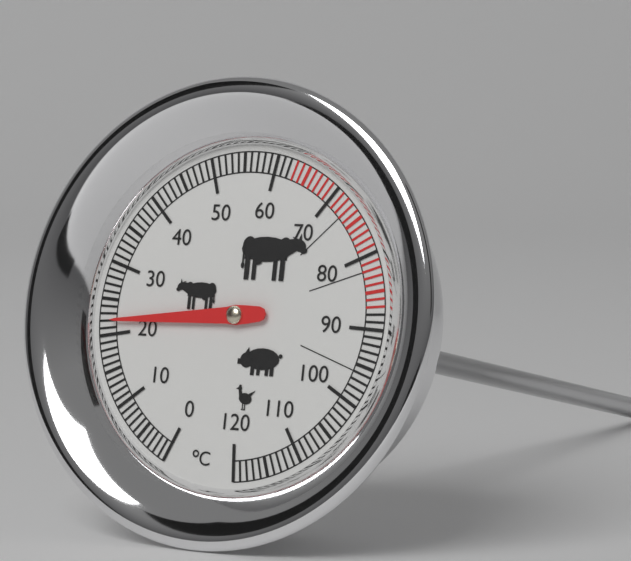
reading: 22 °C
